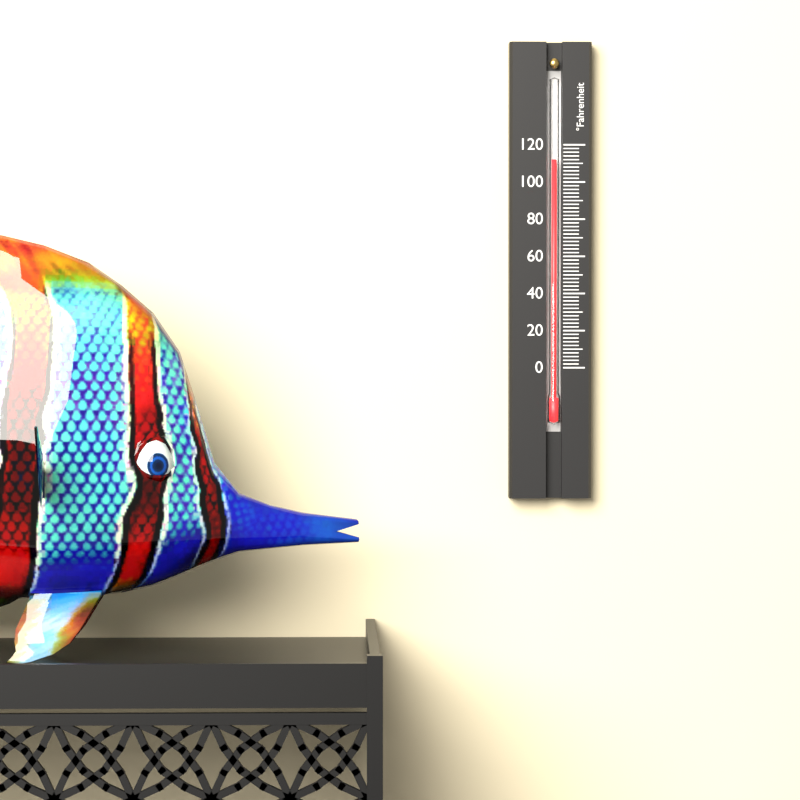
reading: 112 °F
